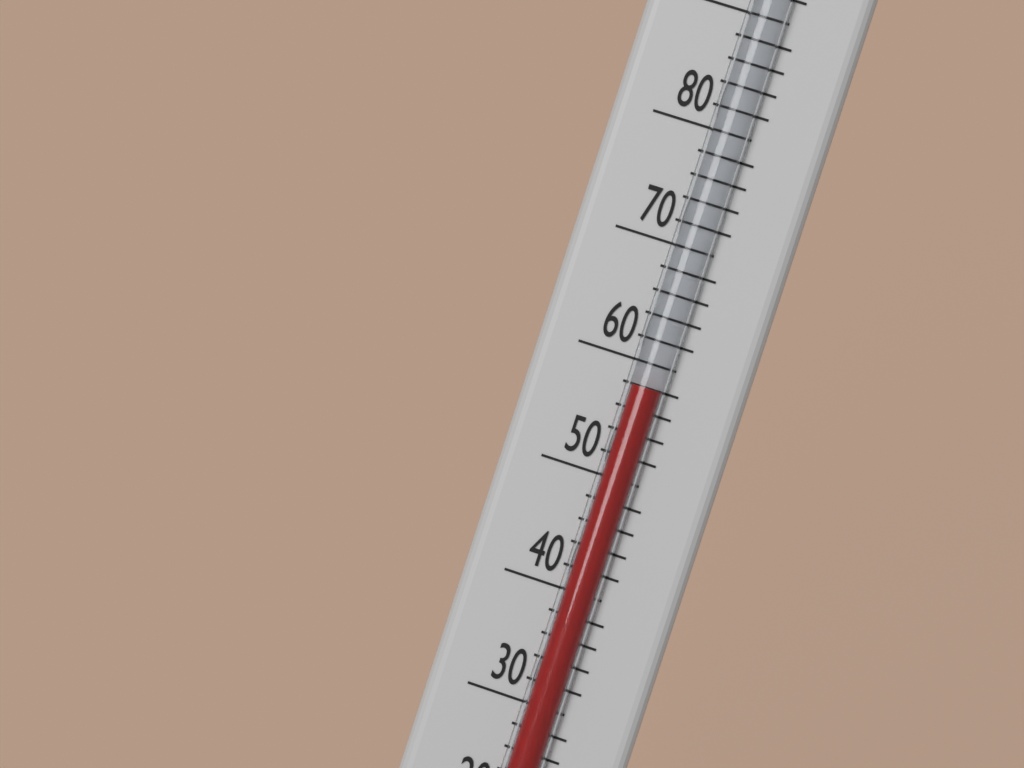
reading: 58 °F
